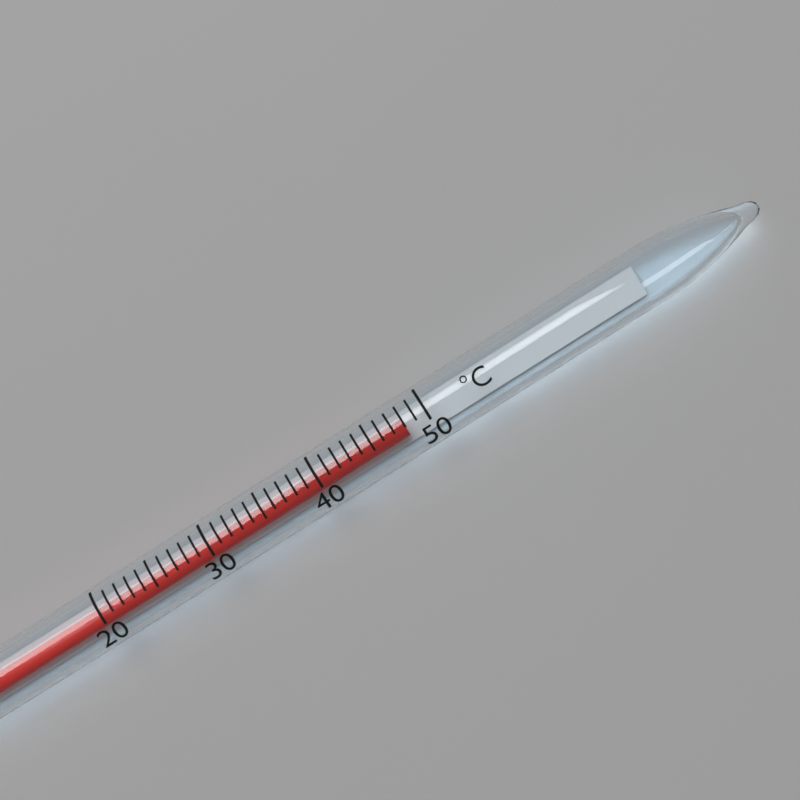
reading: 48 °C
